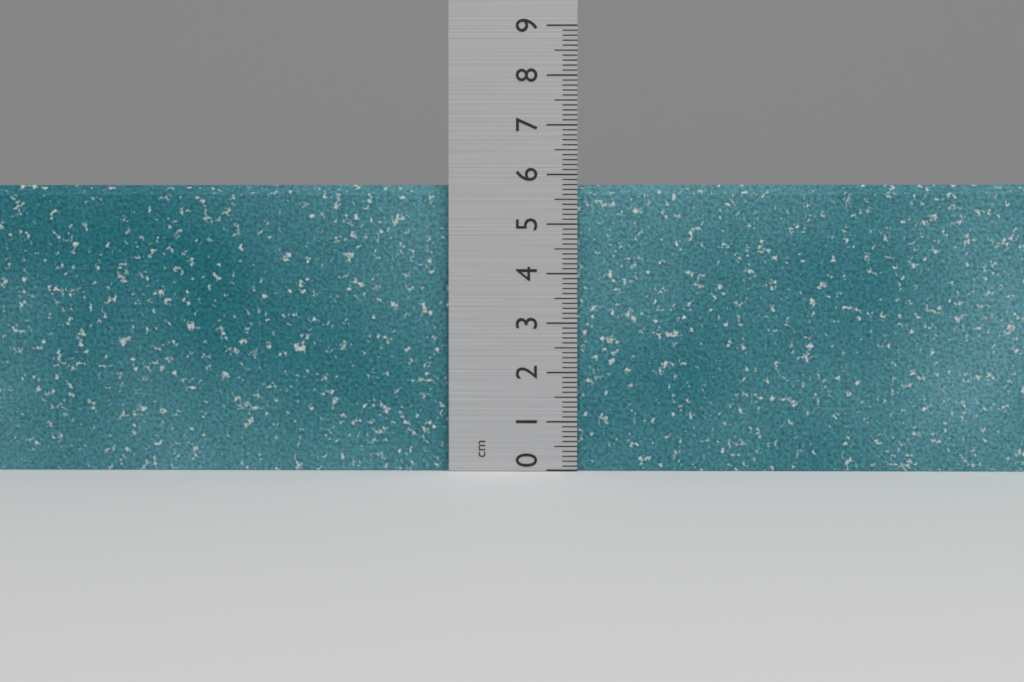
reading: 5.8 cm
